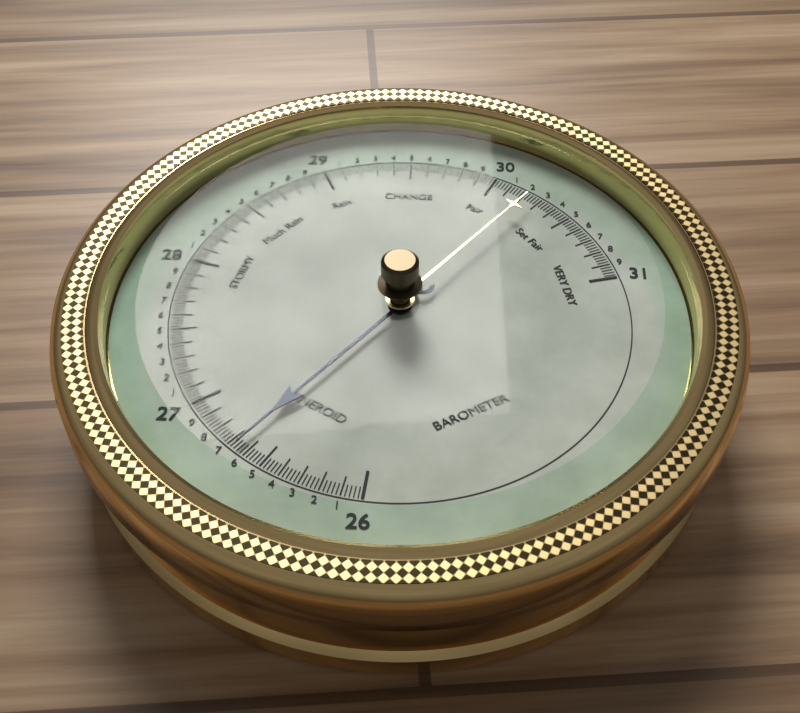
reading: 26.66 (no unit)
